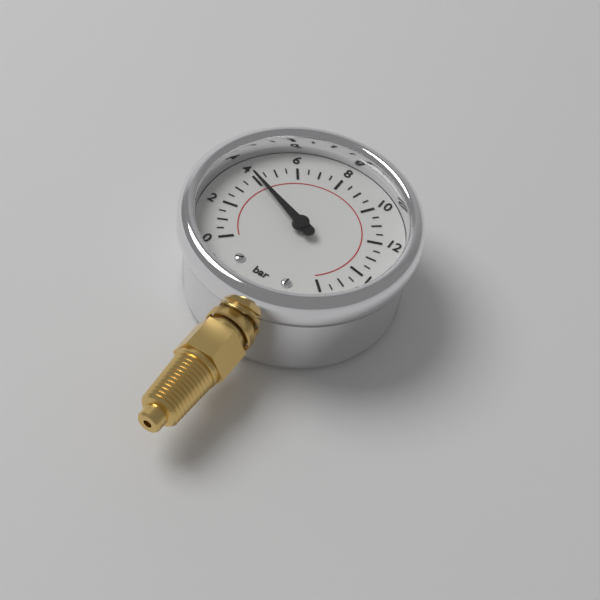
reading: 4.0 bar
